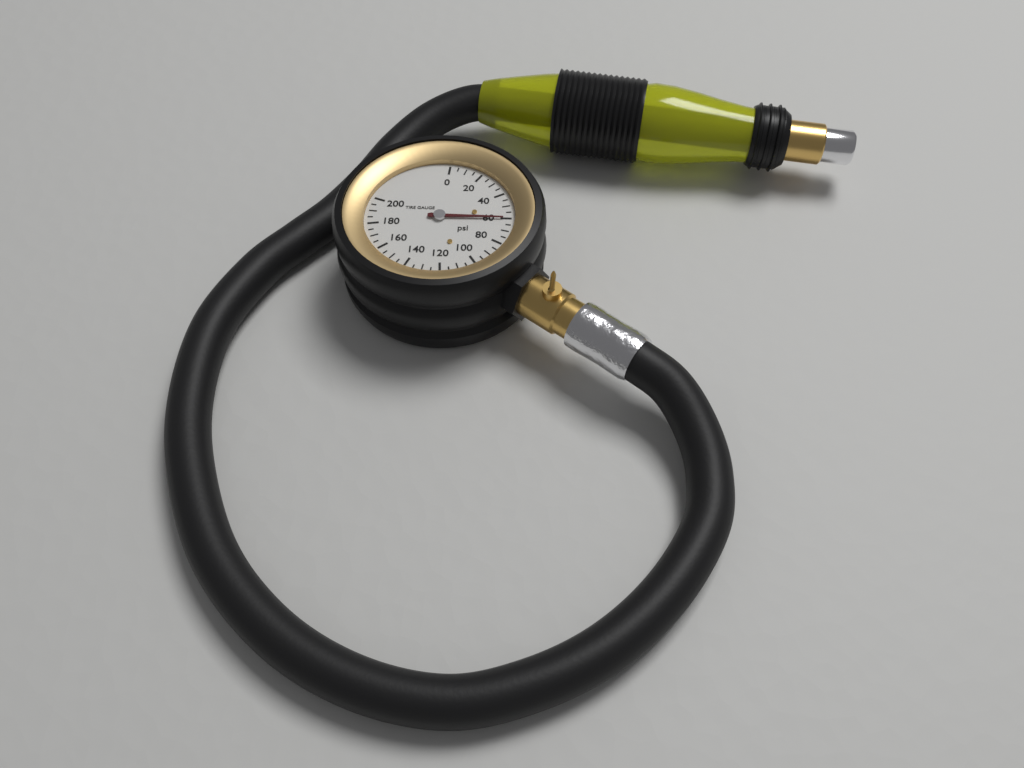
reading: 60 psi
